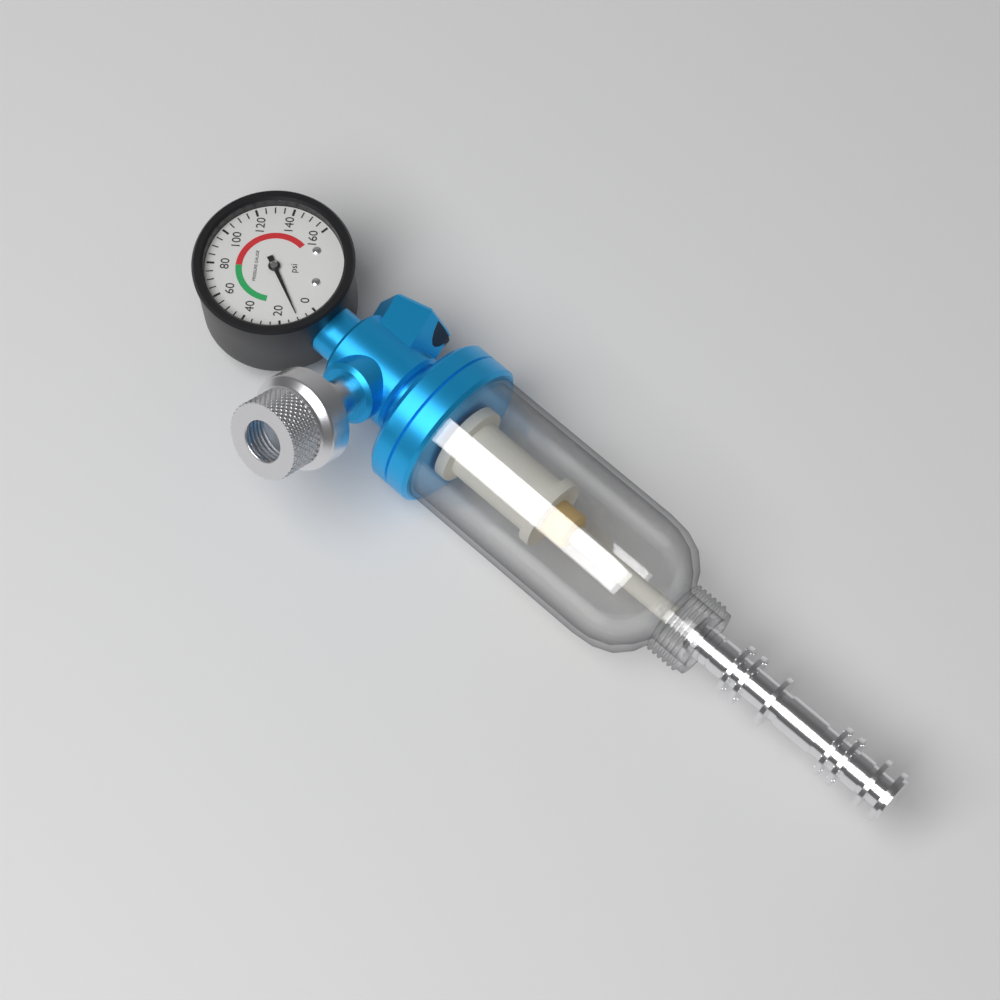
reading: 10 psi
